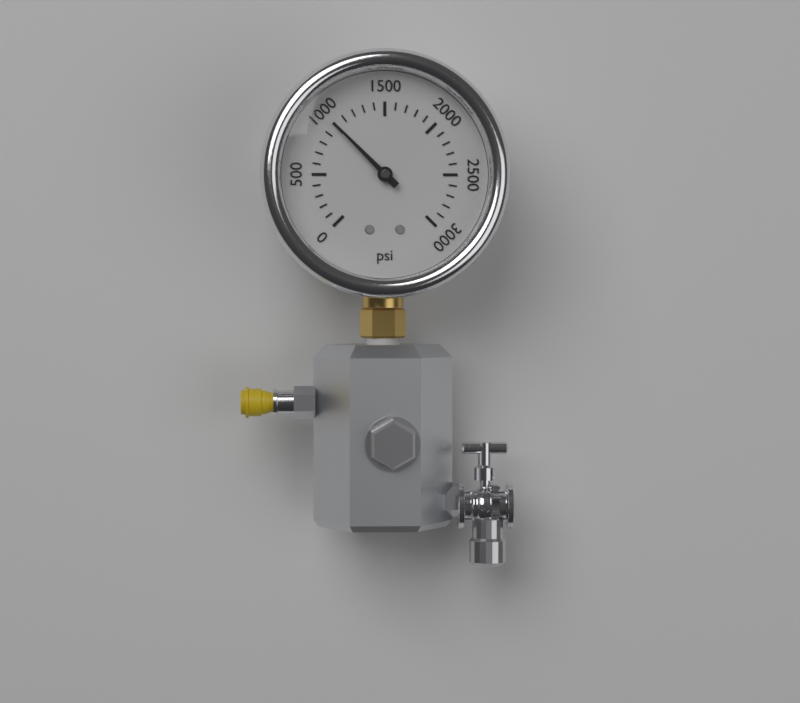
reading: 1000 psi
